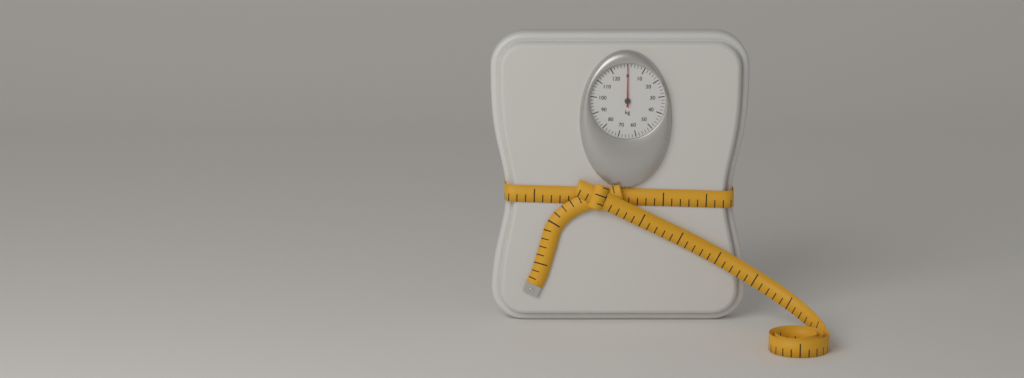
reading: 0 kg
